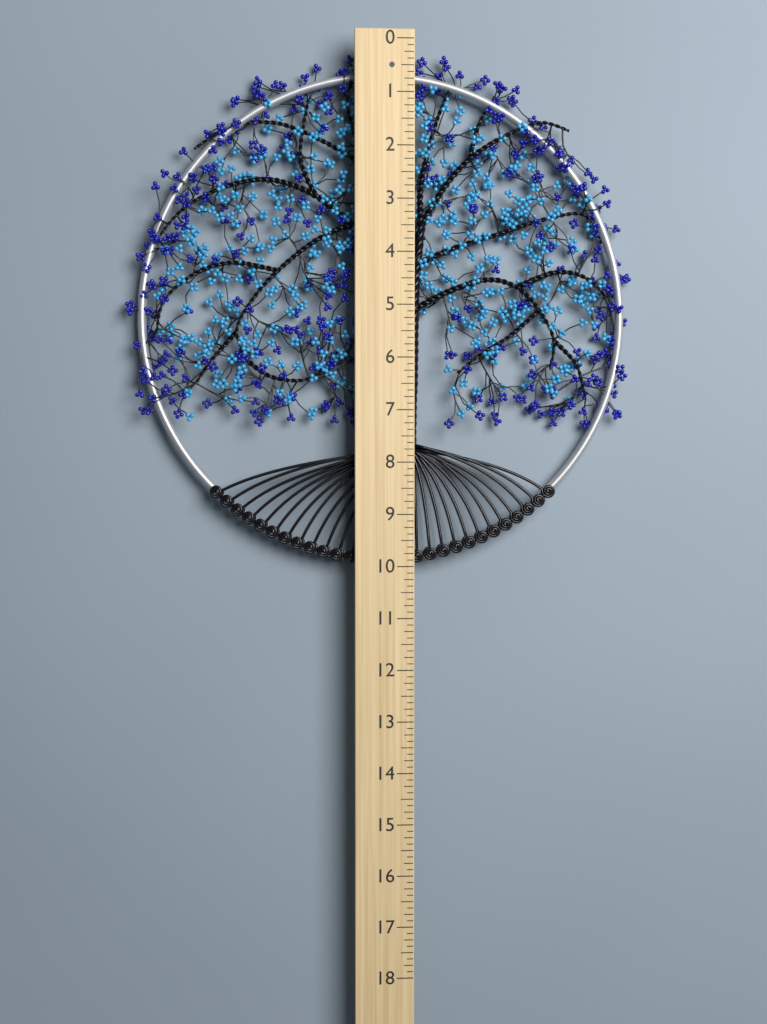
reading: 10.000 (no unit)
